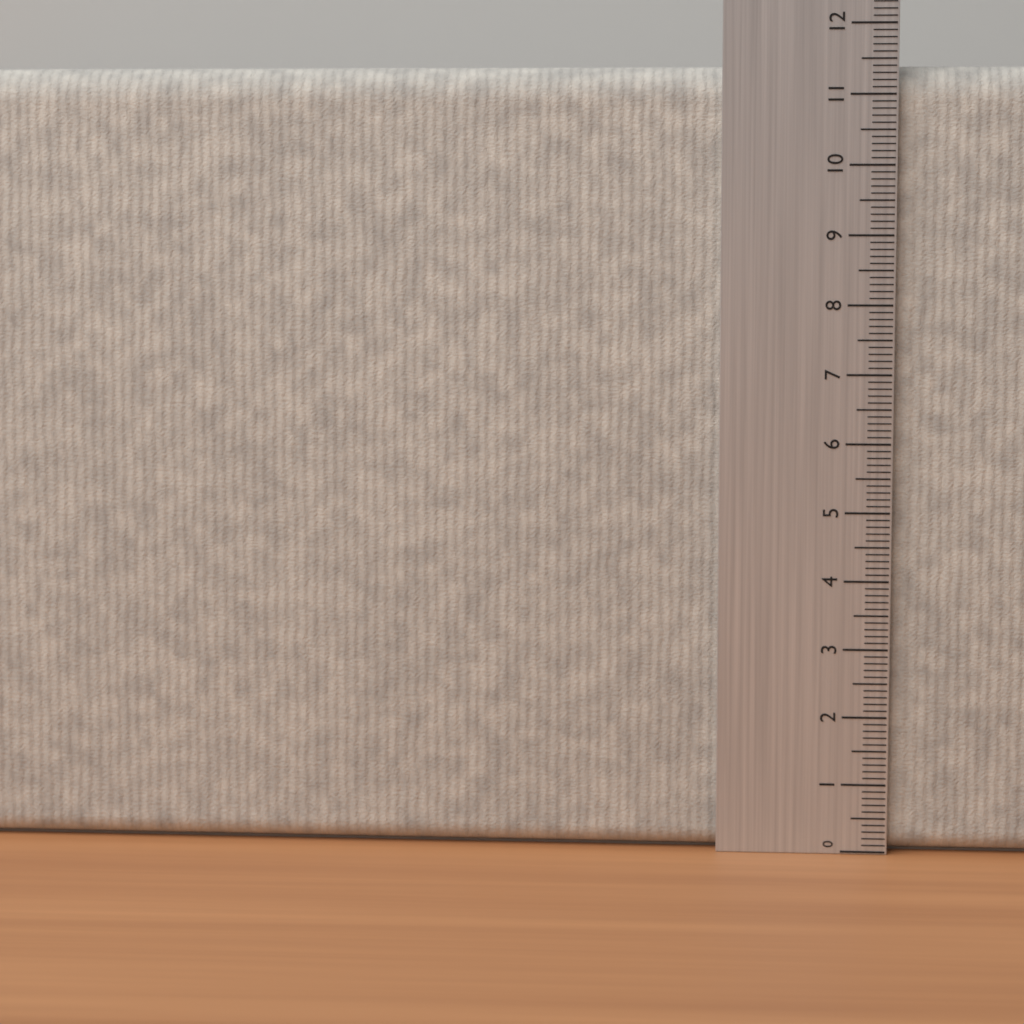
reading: 11.4 (no unit)
